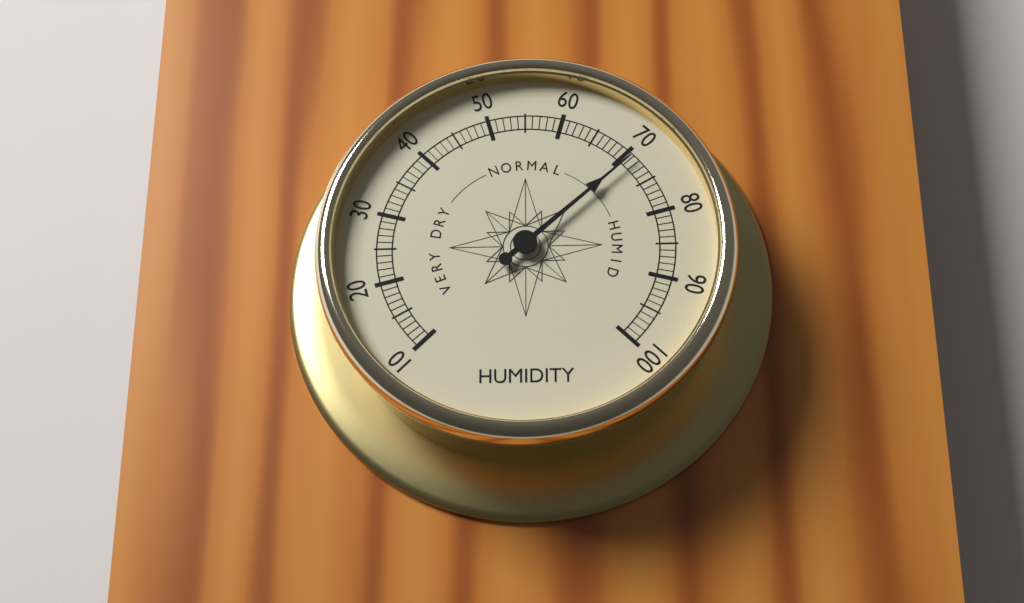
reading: 71 (no unit)
